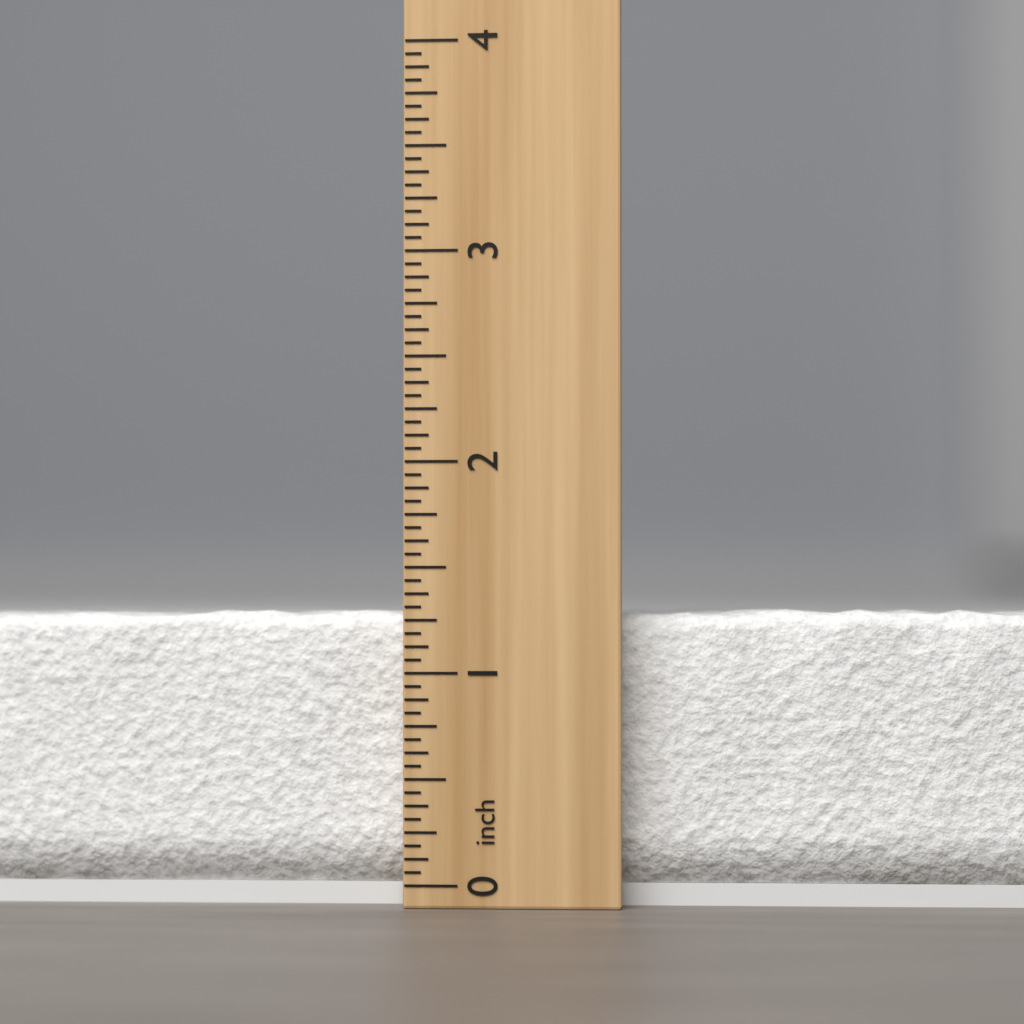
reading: 1.3125 inch
